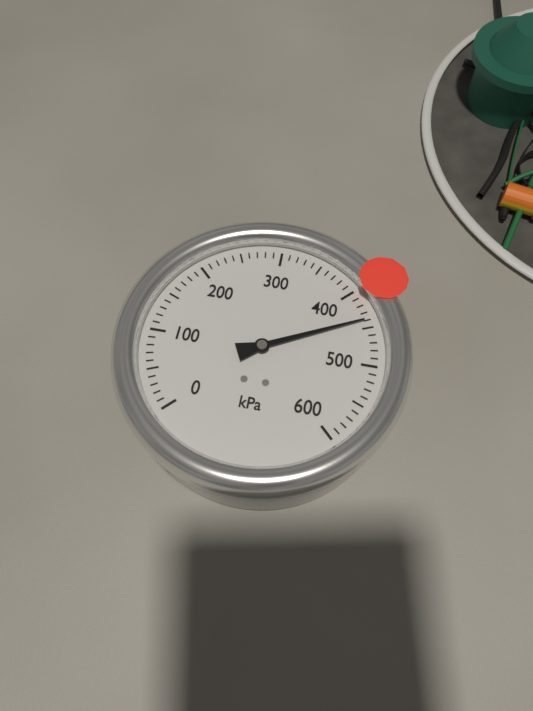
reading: 440 kPa
